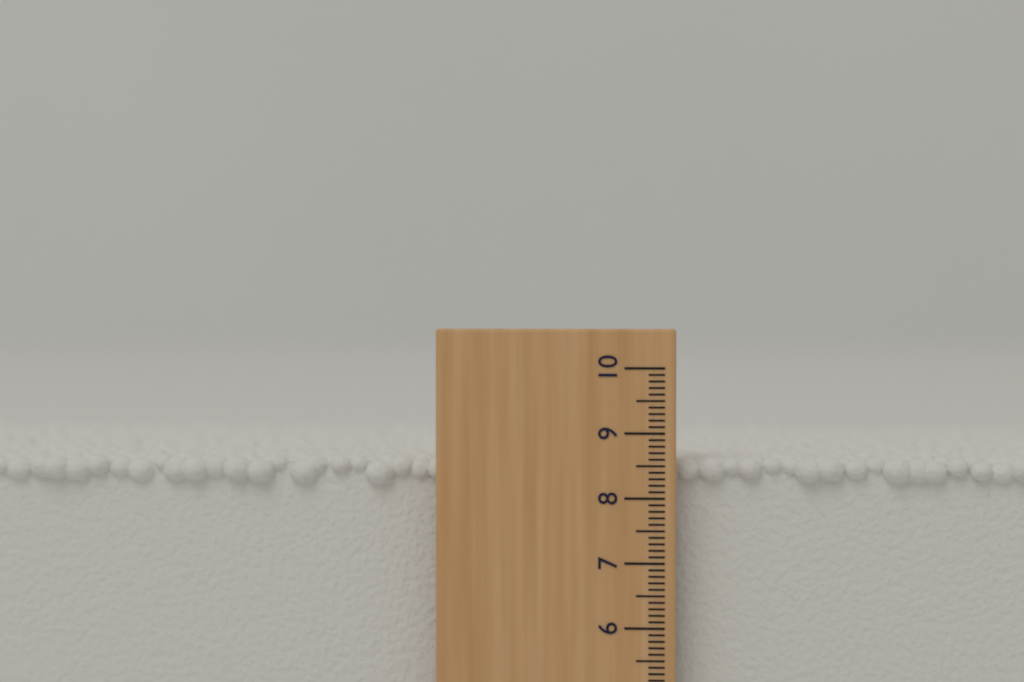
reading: 8.6 (no unit)
